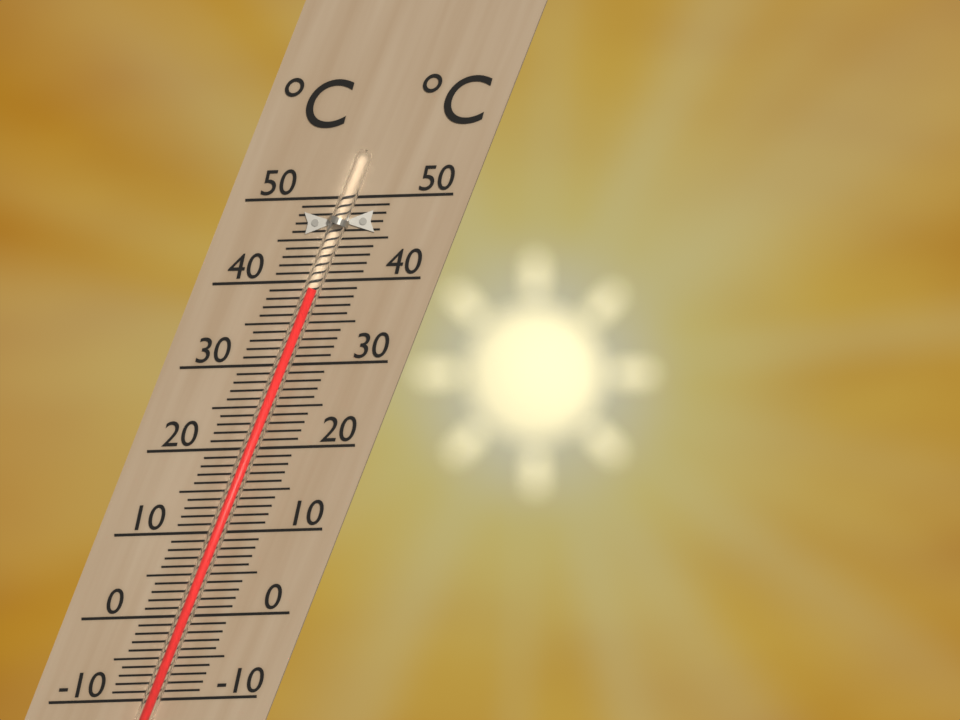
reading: 39 °C
